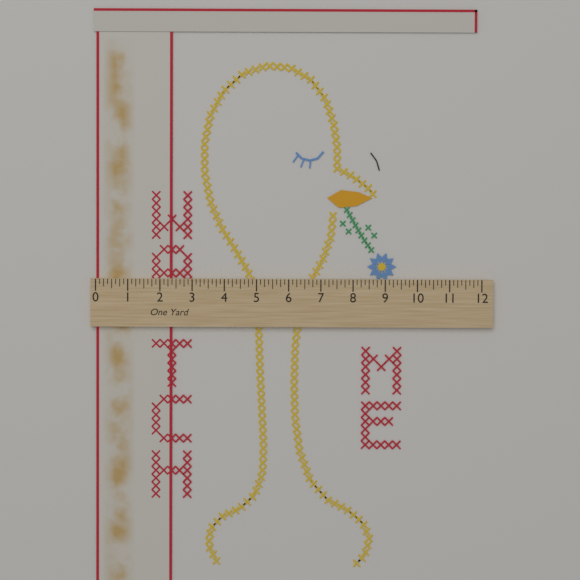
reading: 2.375 in
